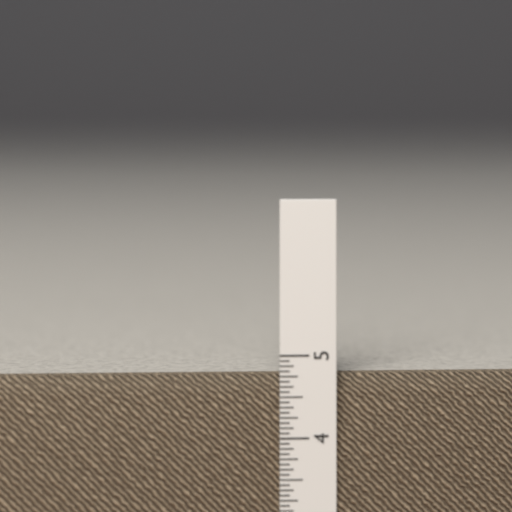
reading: 4.7500 in
